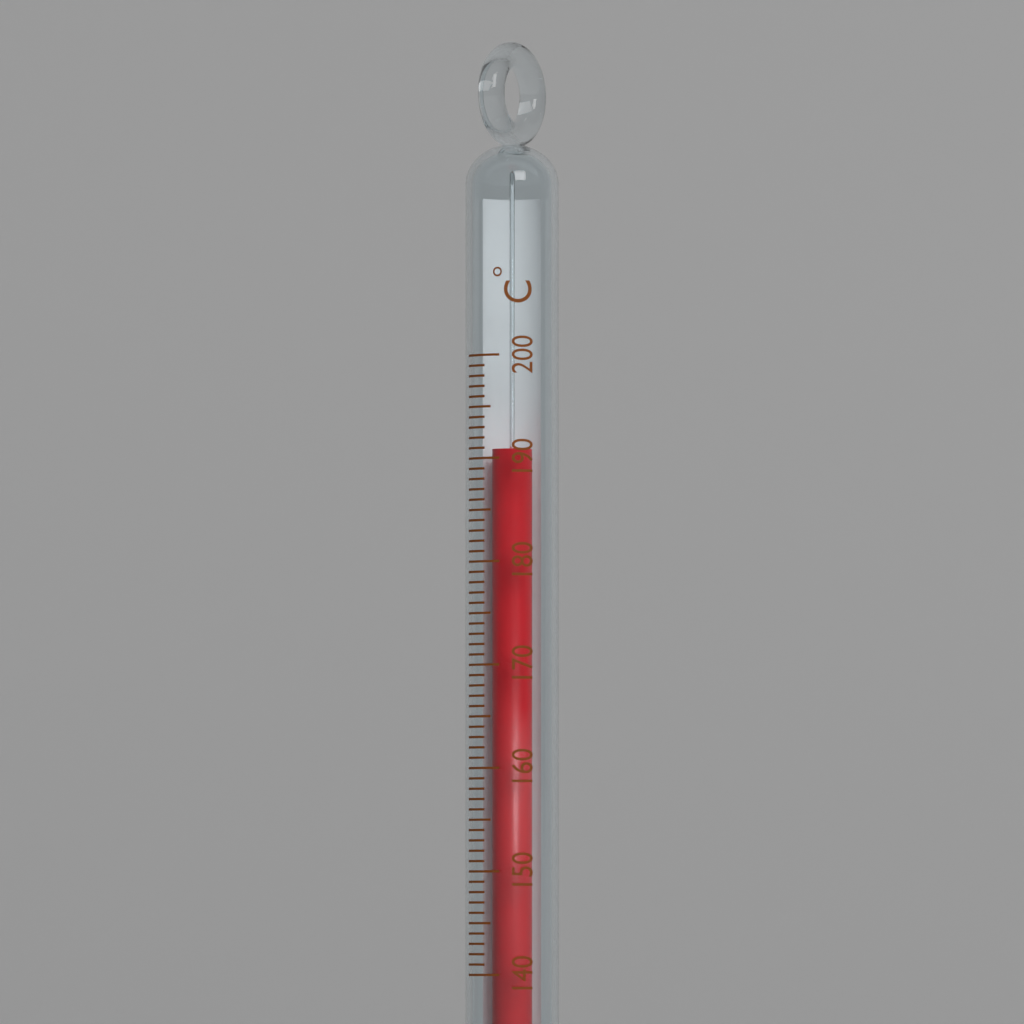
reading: 191 °C
